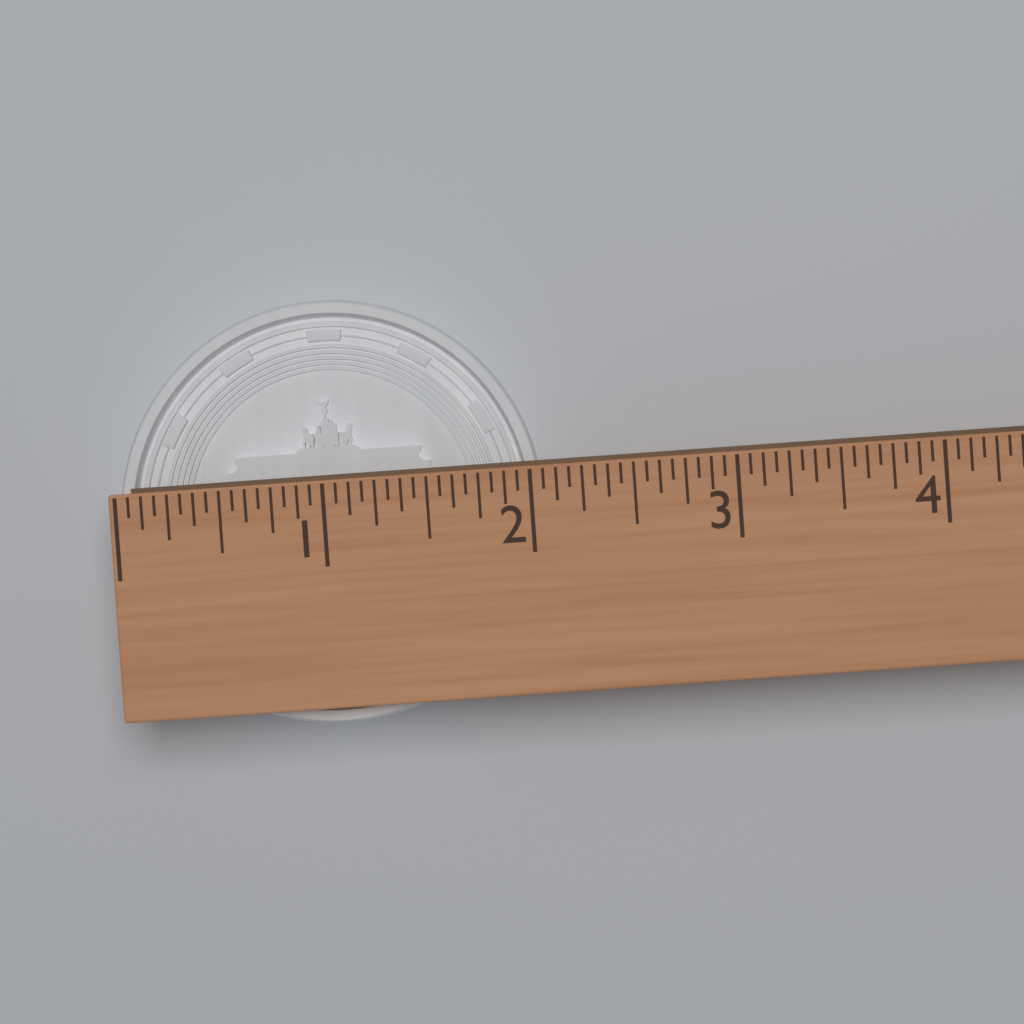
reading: 2.0625 (no unit)
